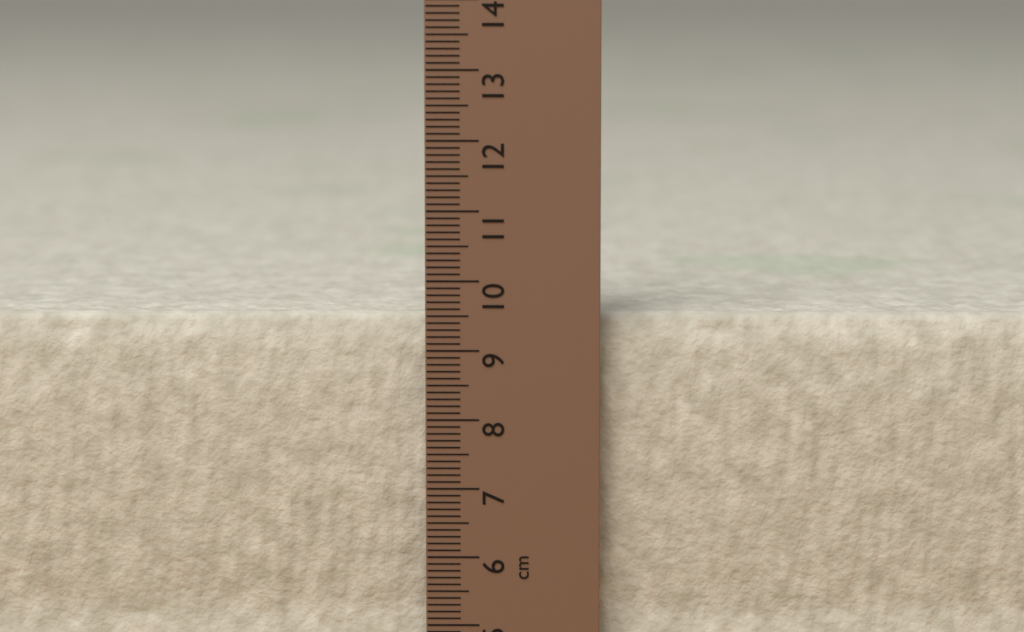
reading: 9.5 cm
